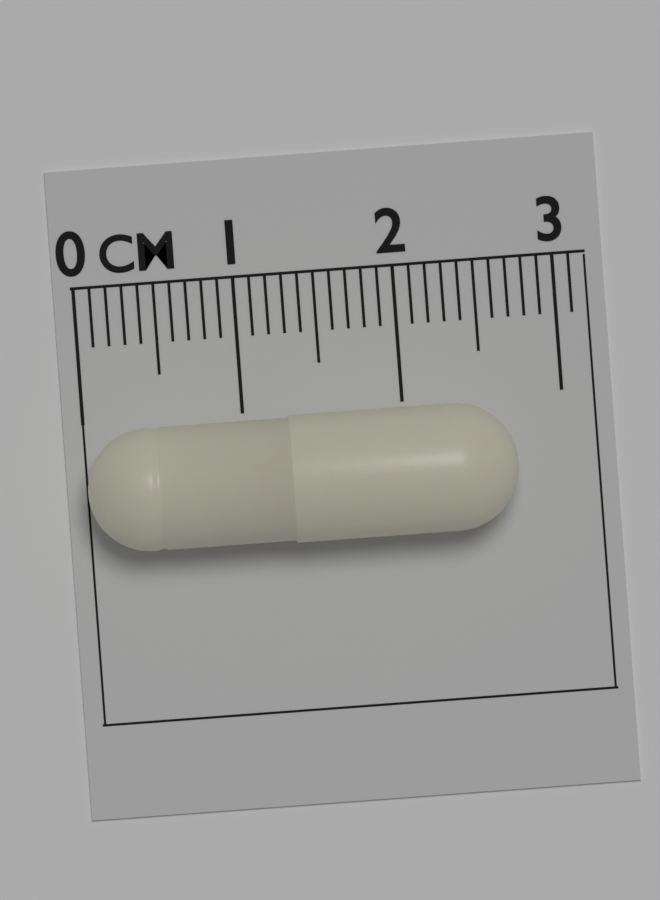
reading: 2.7 cm
